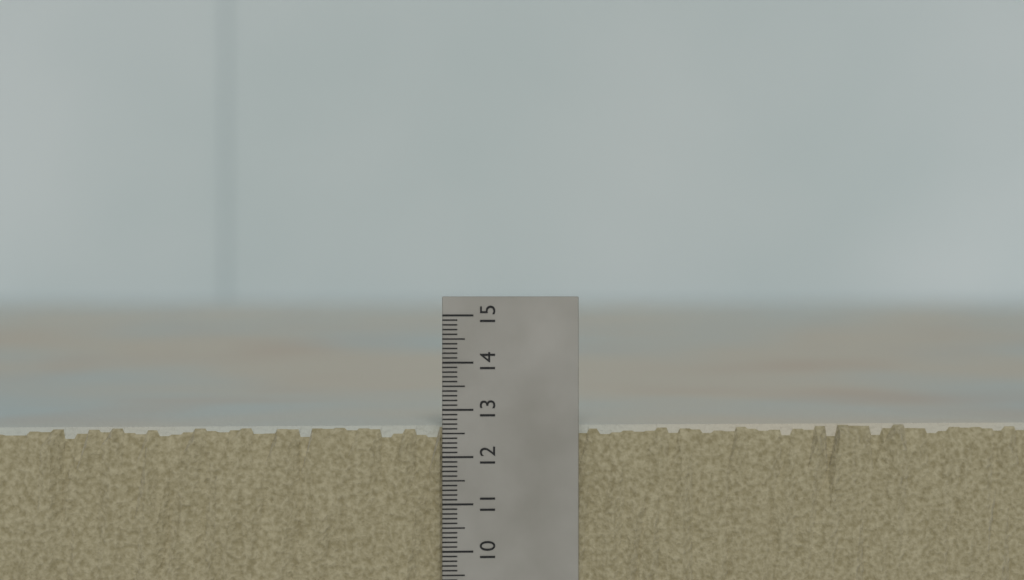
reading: 12.6 (no unit)
